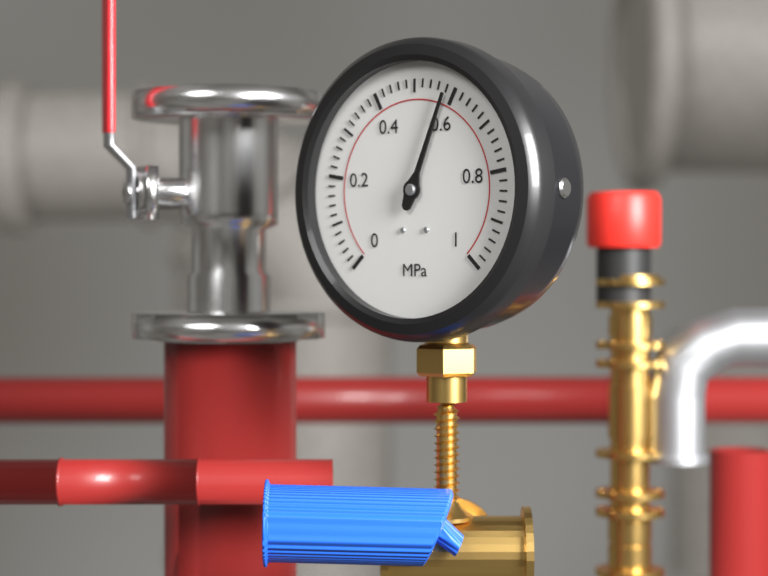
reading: 0.58 MPa
